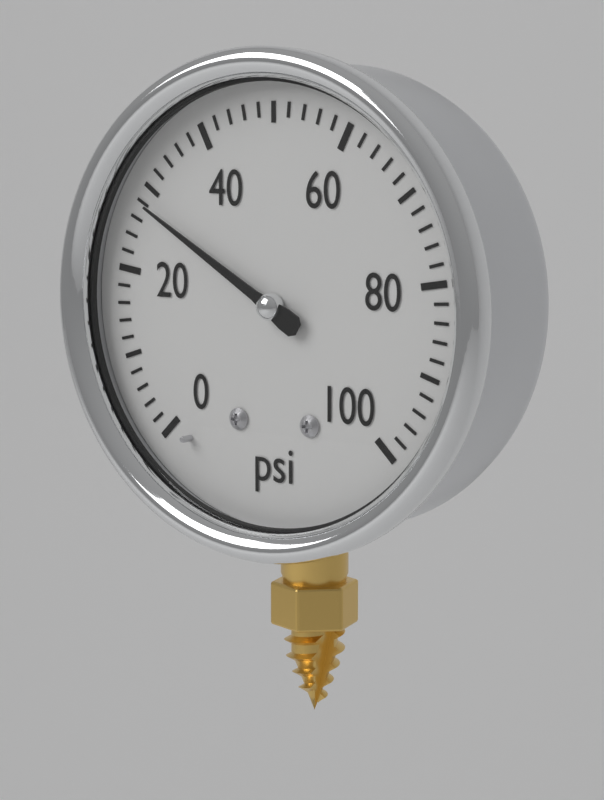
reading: 28 psi
